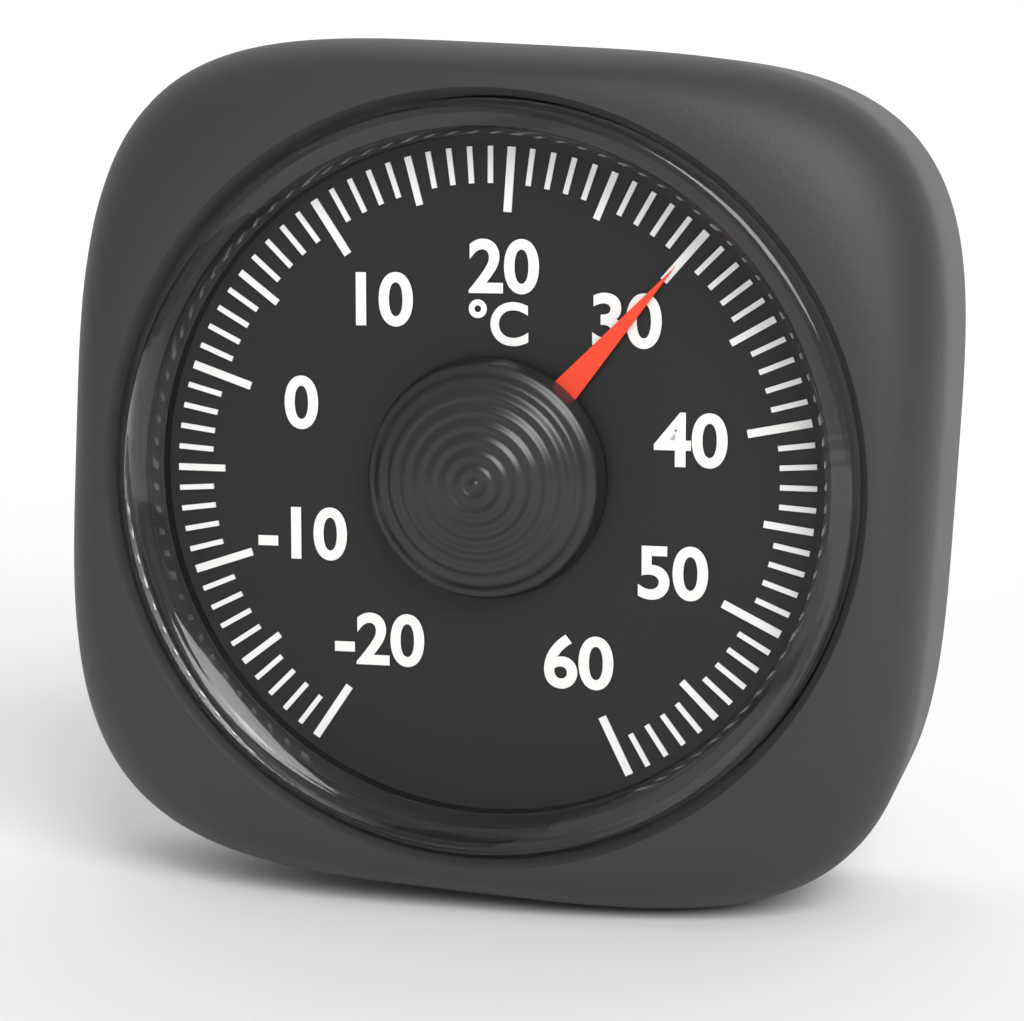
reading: 30 °C
